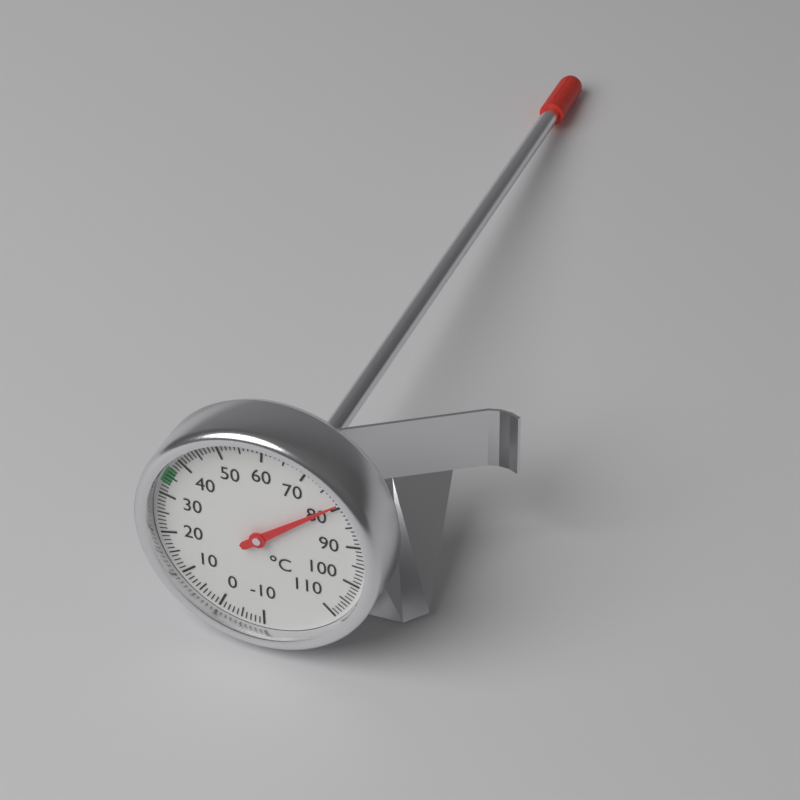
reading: 79 °C
